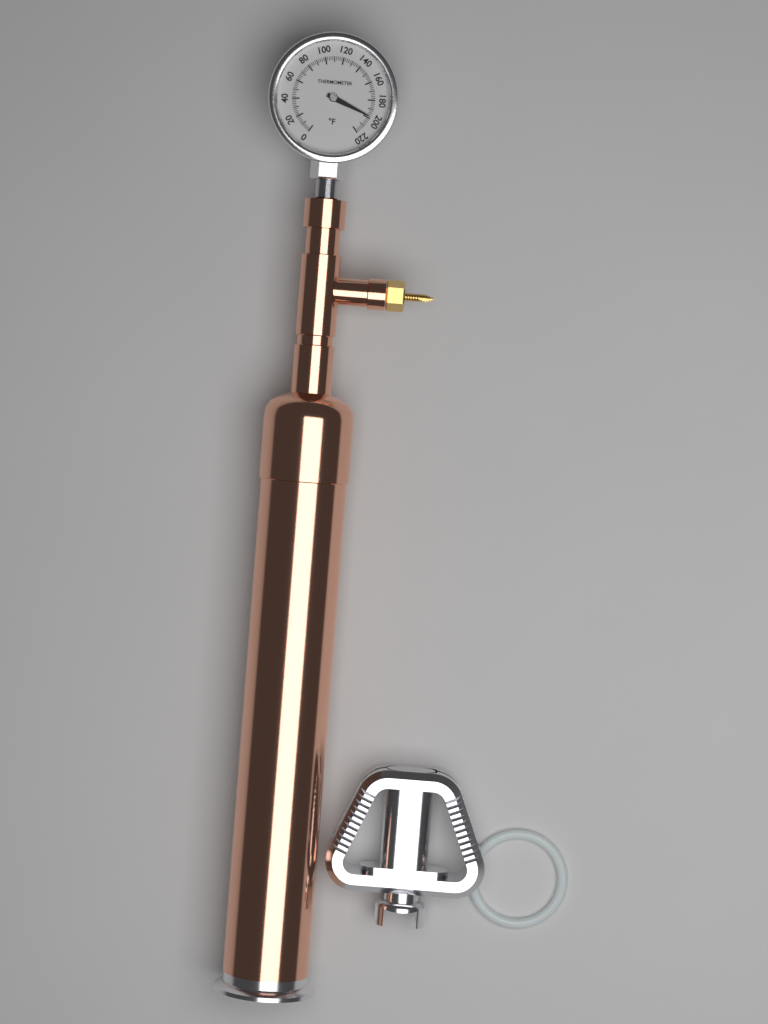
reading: 198 °F
